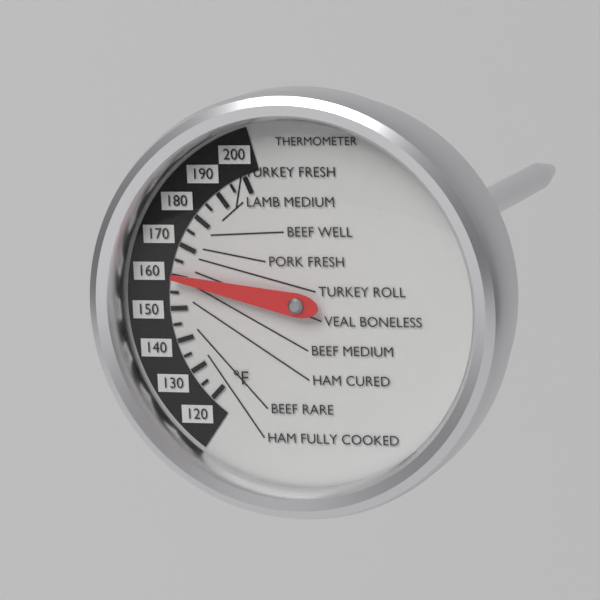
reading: 160 °F
